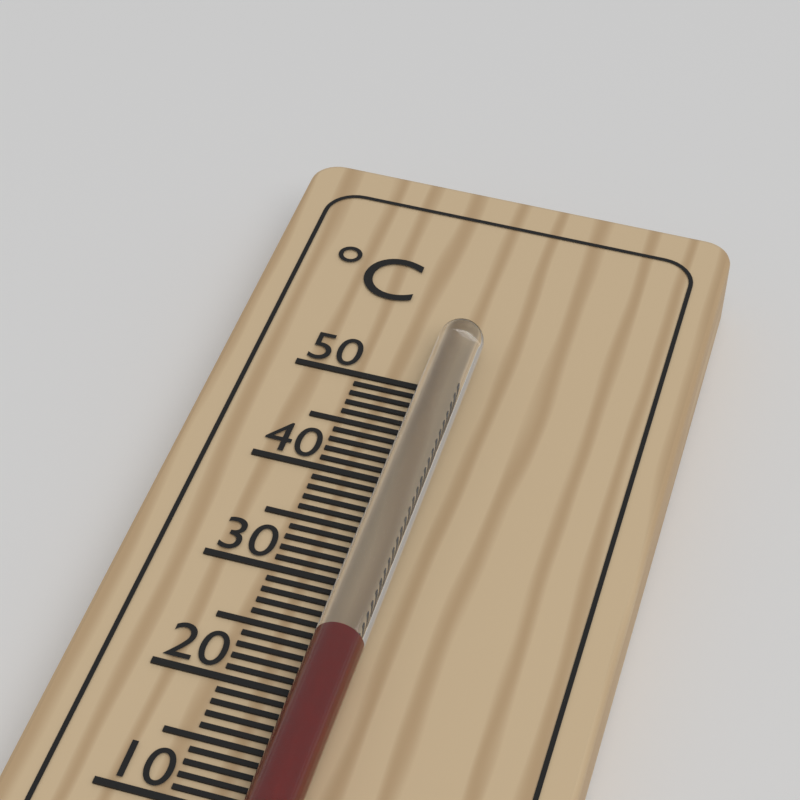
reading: 24 °C
